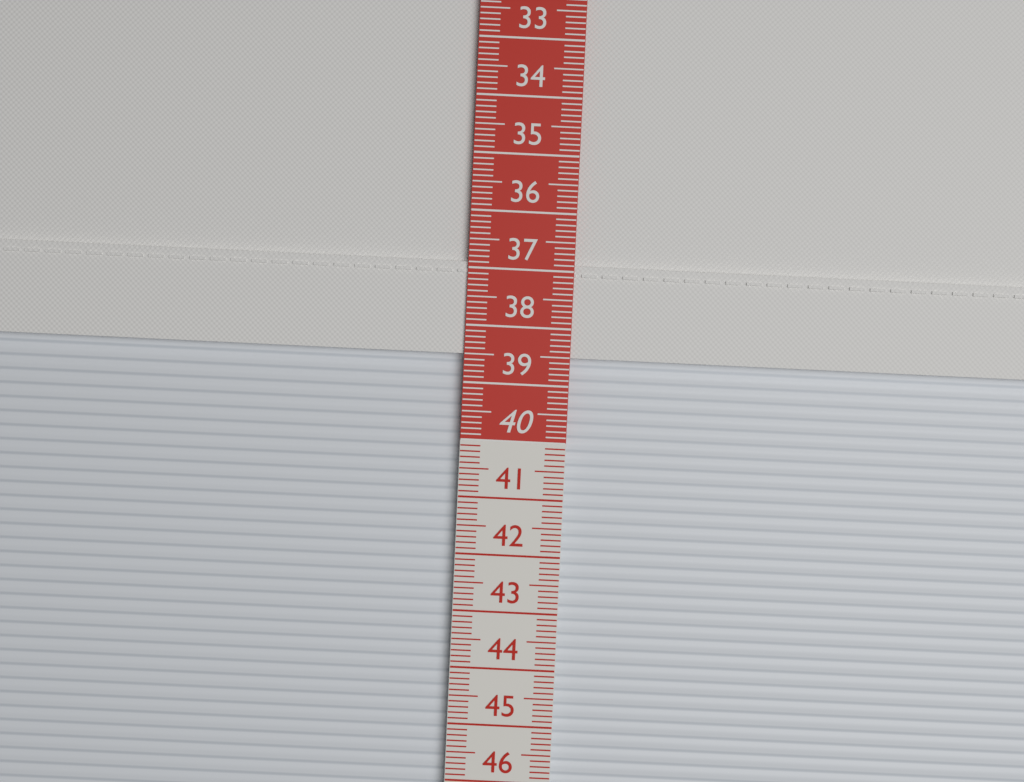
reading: 38.5 cm
